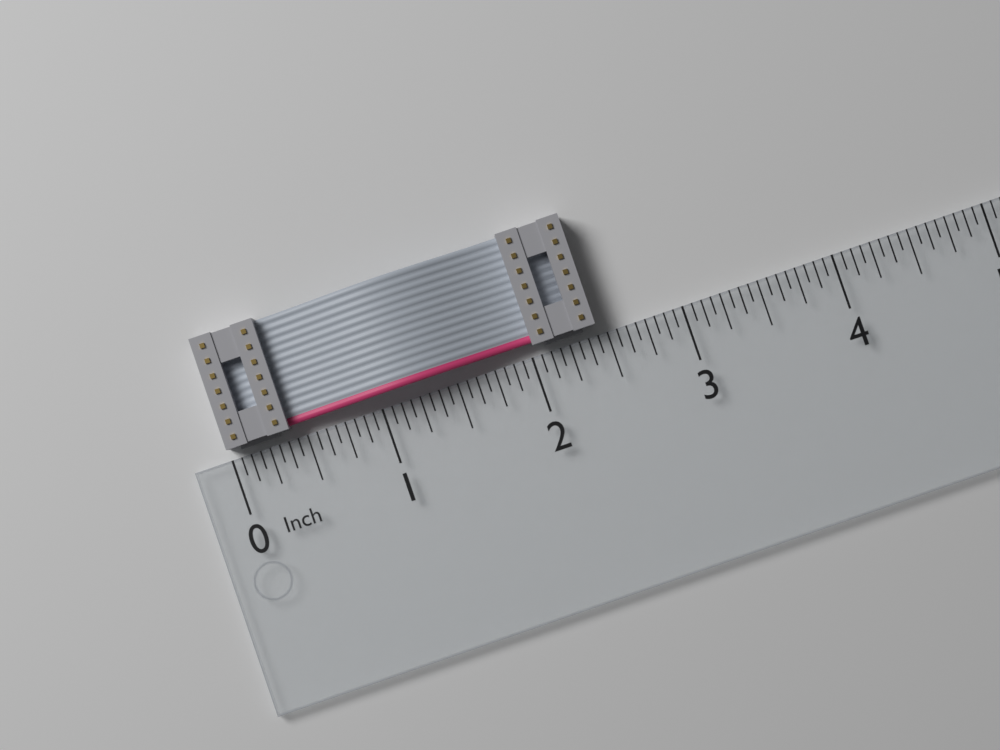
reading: 2.4375 in
